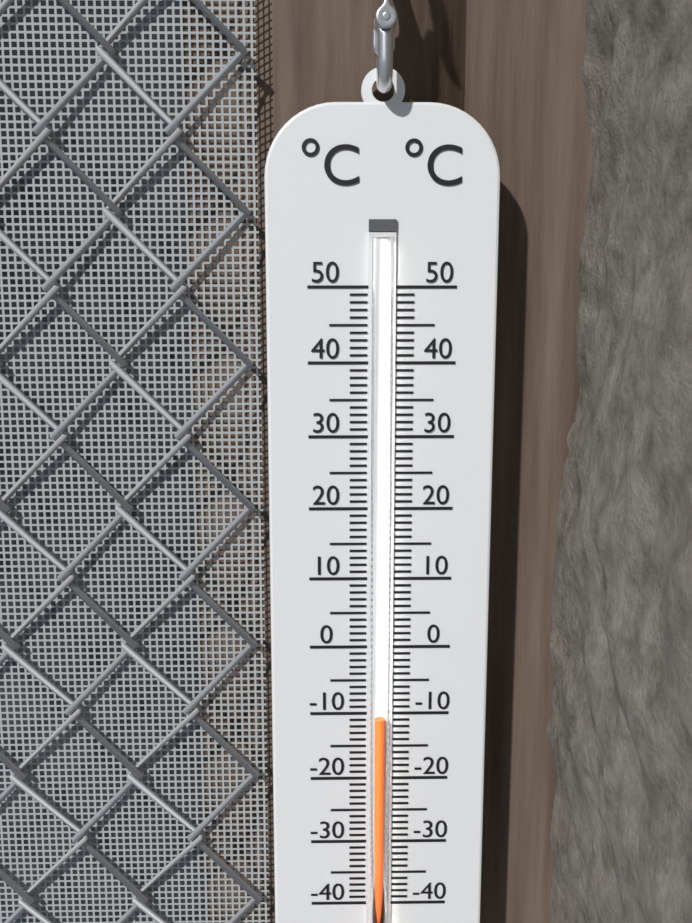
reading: -10 °C
